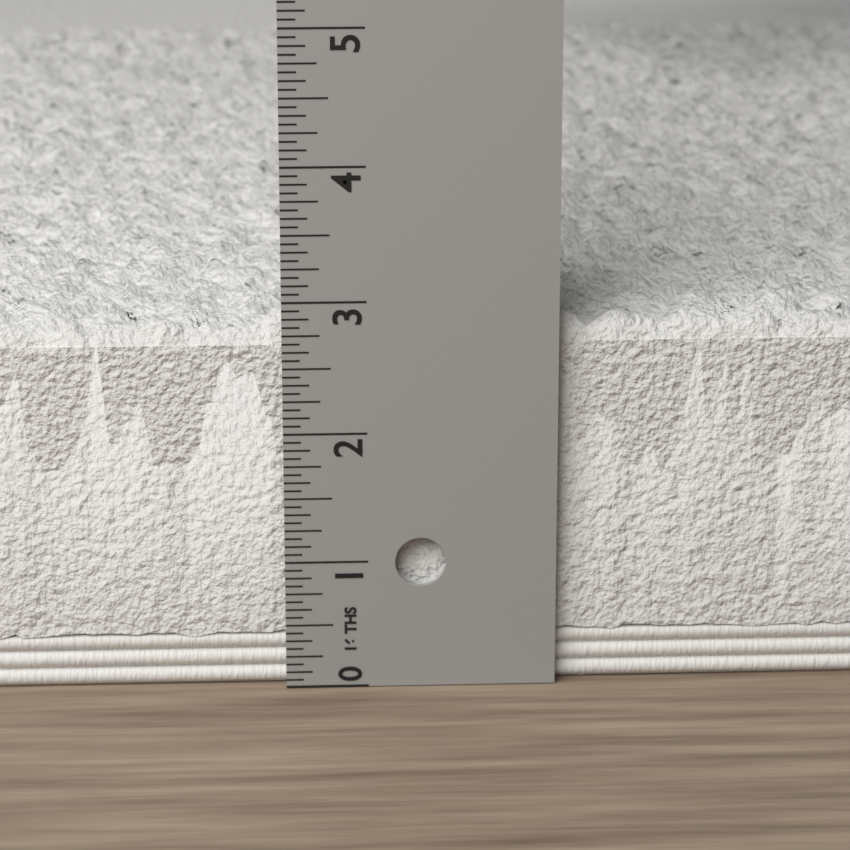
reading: 2.9375 in
